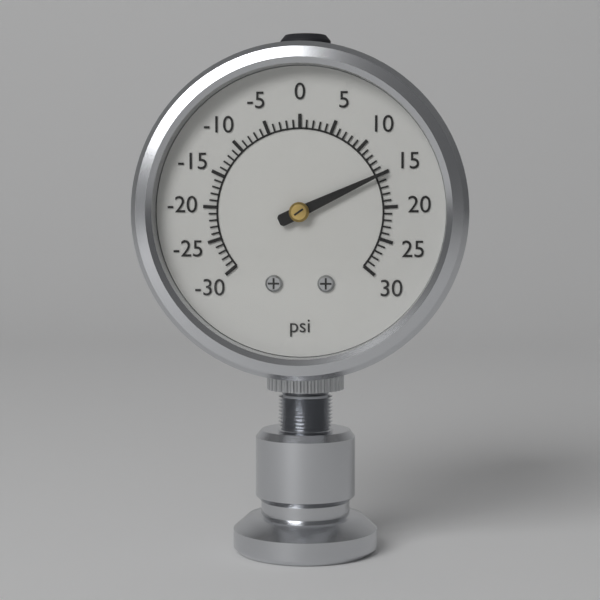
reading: 15 psi
